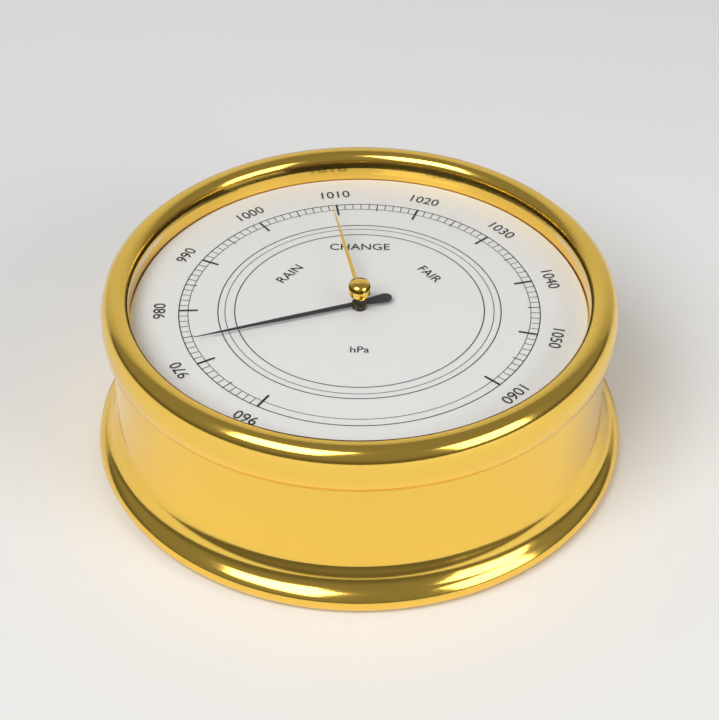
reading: 974 hPa
